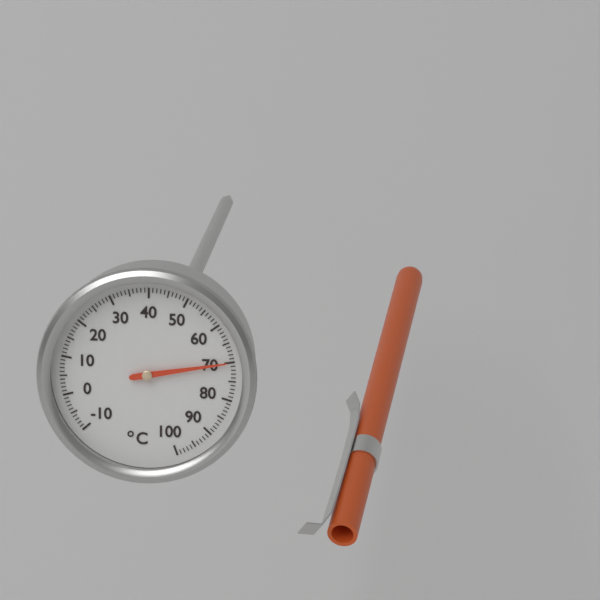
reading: 70 °C
